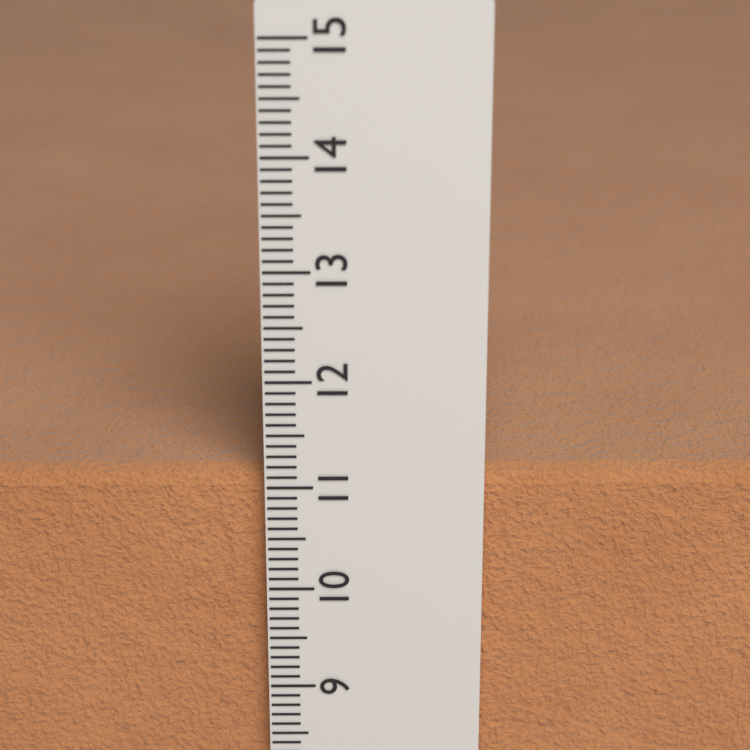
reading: 11.1 cm
